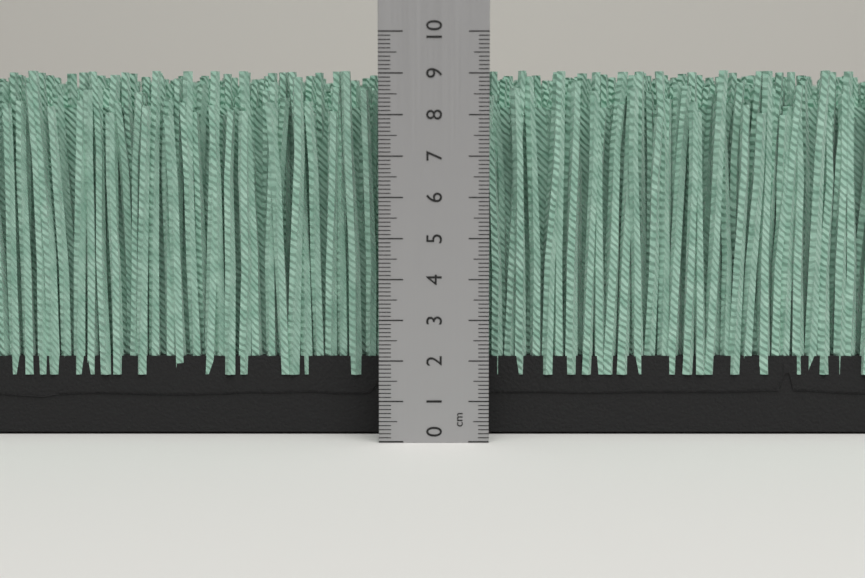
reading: 9.1 cm
